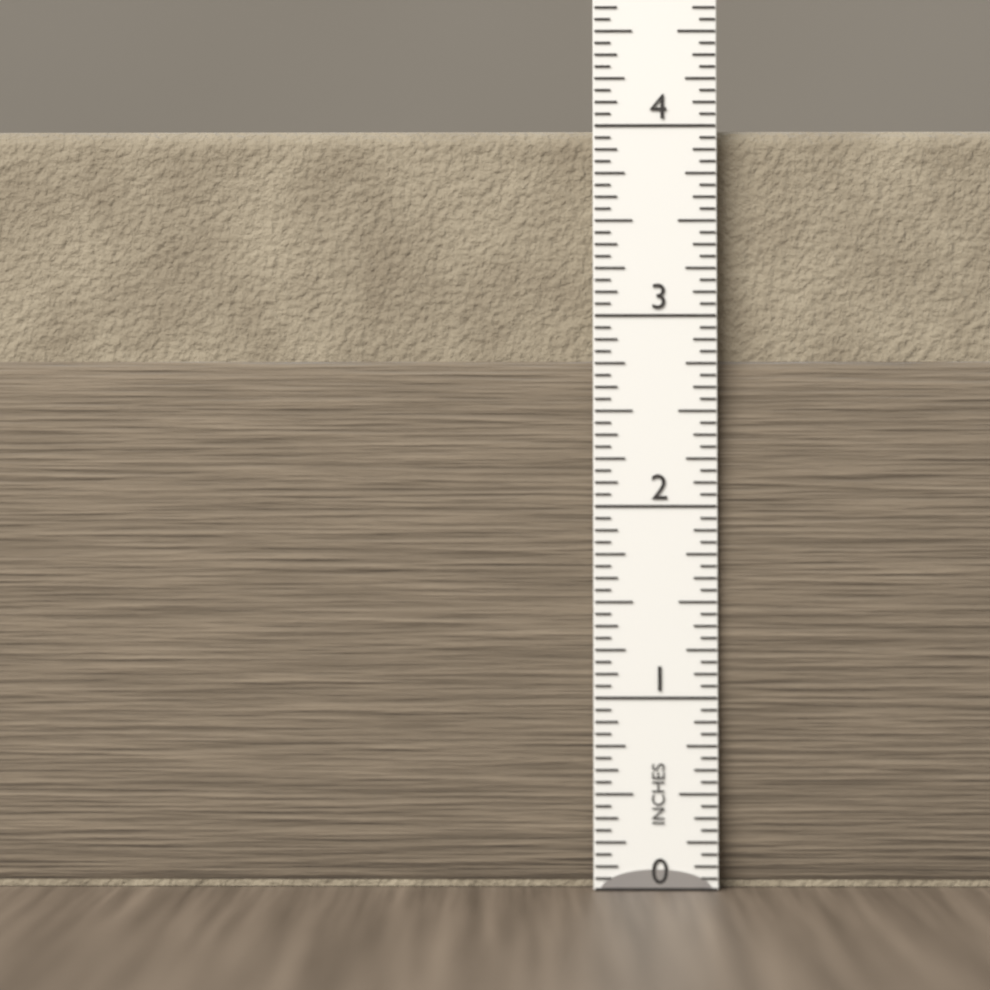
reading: 4.0000 in
